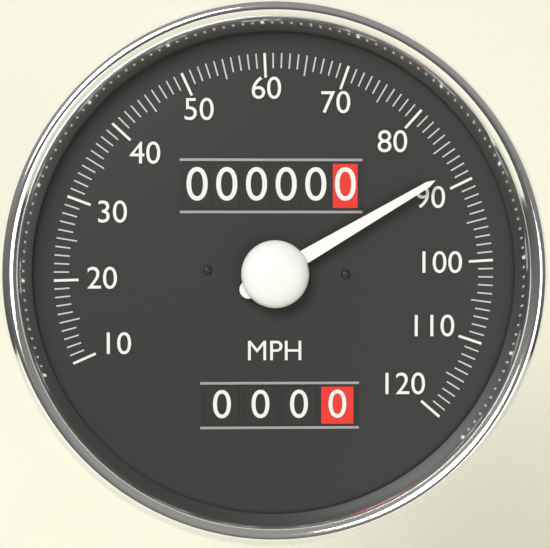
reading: 88 MPH
